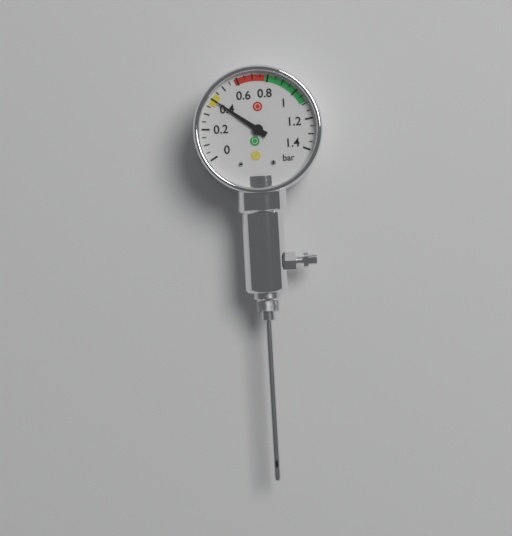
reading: 0.40 bar
